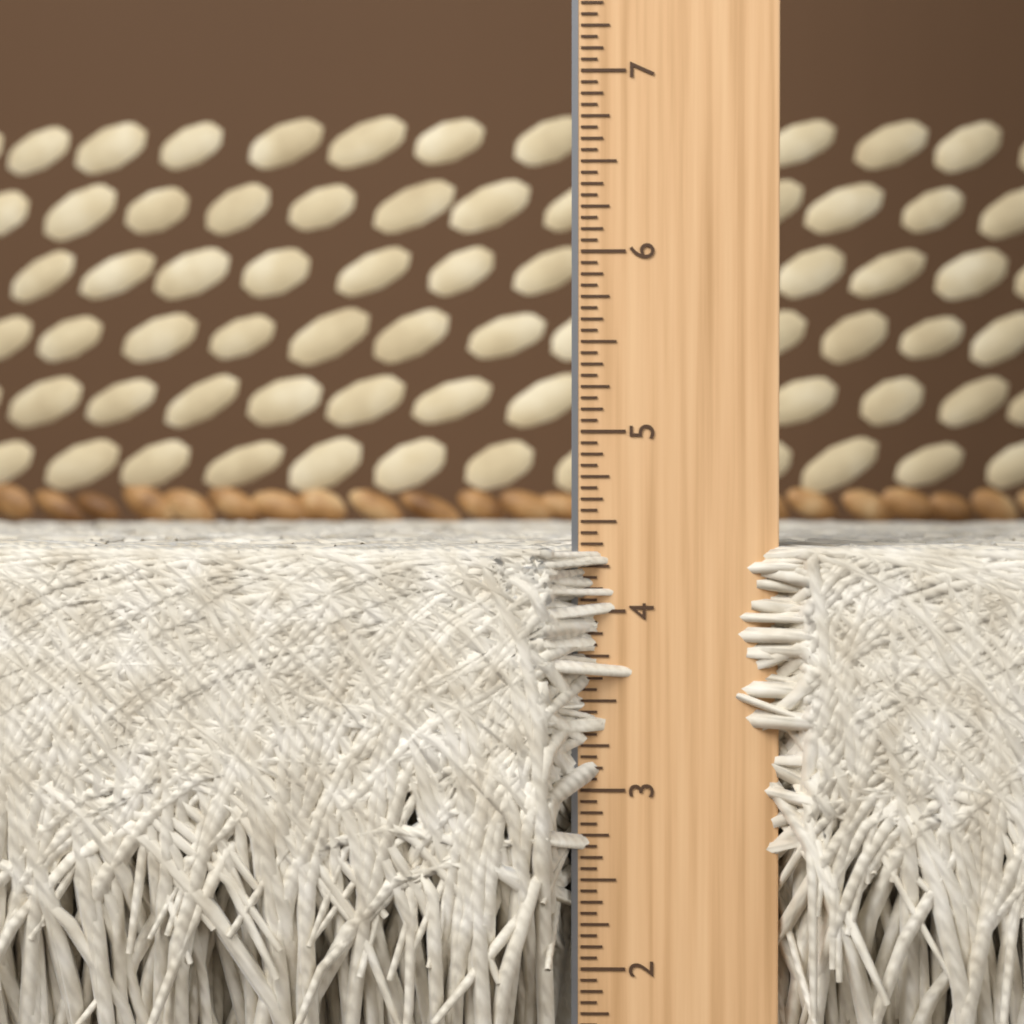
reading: 4.3750 in
